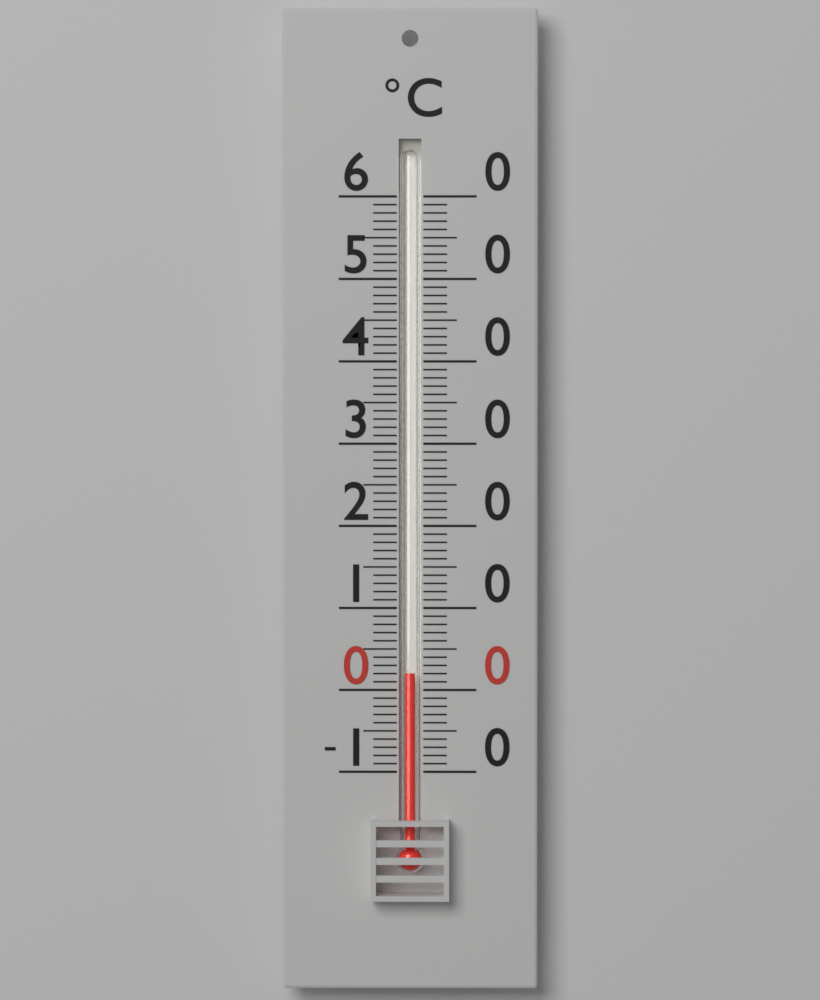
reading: 2 °C
